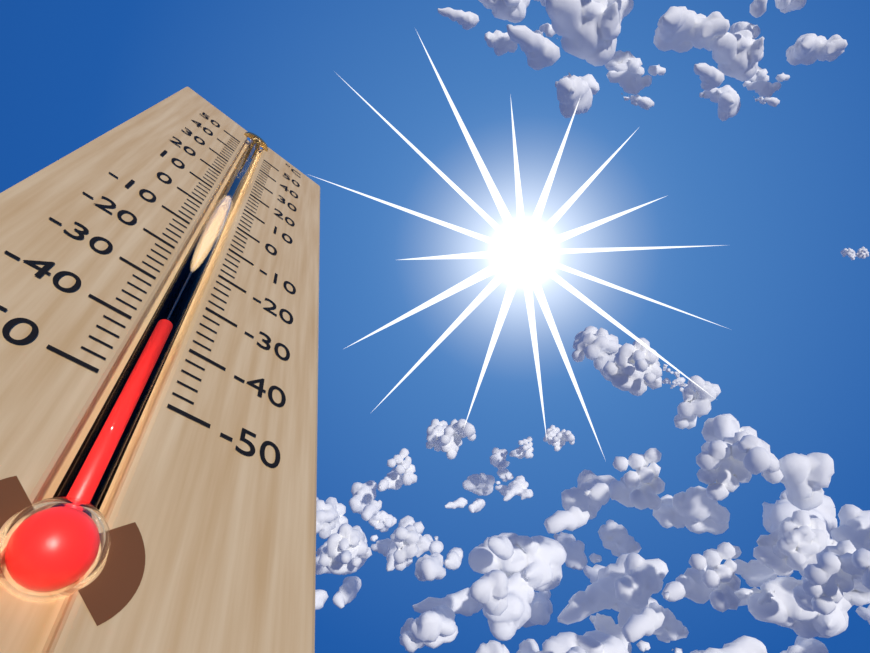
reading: -38 °C
